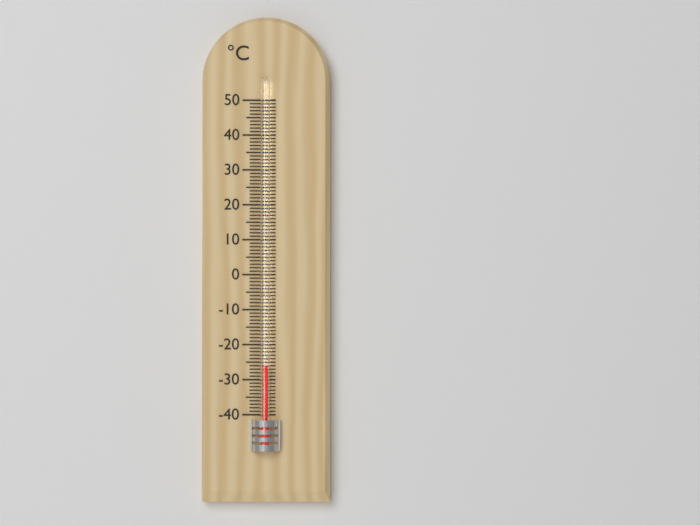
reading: -26 °C
